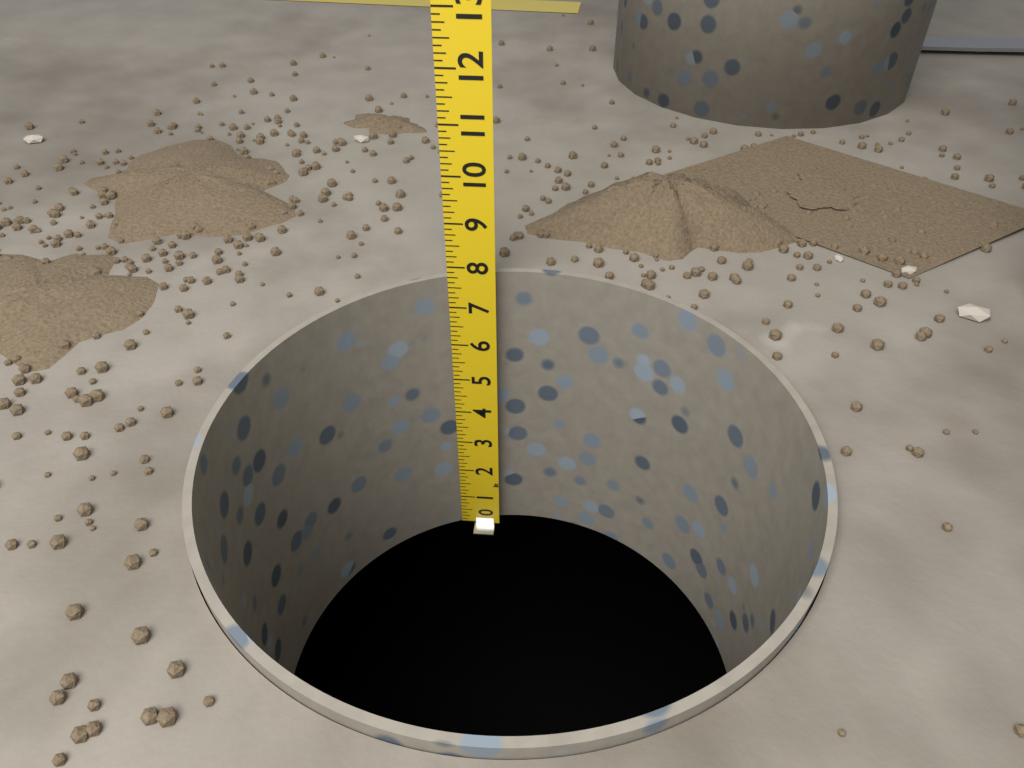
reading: 7.750 in
